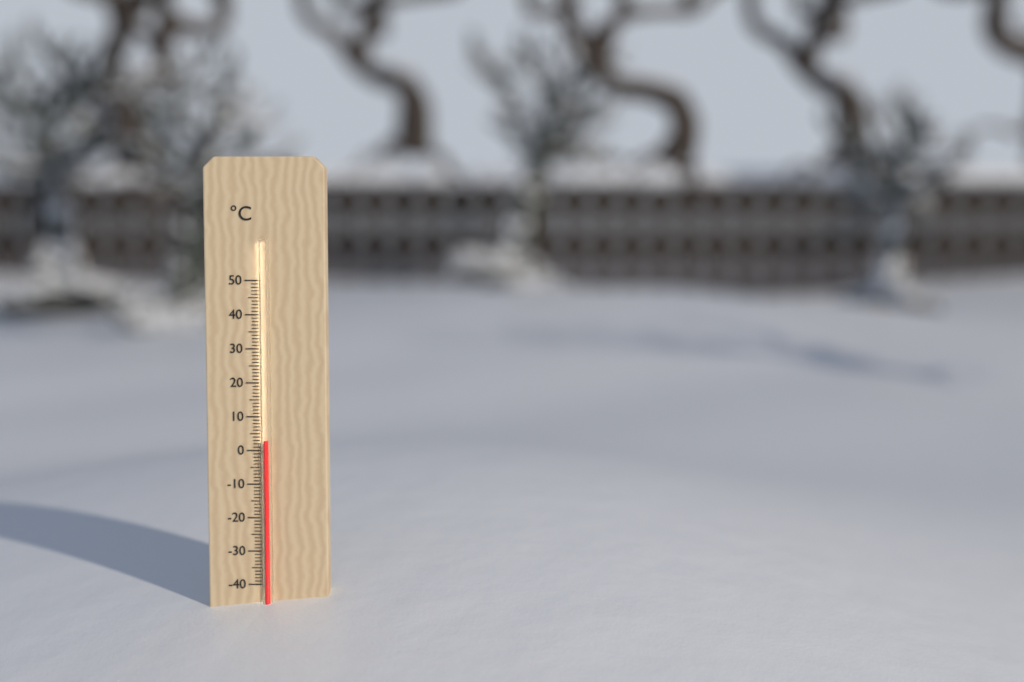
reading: 3 °C
